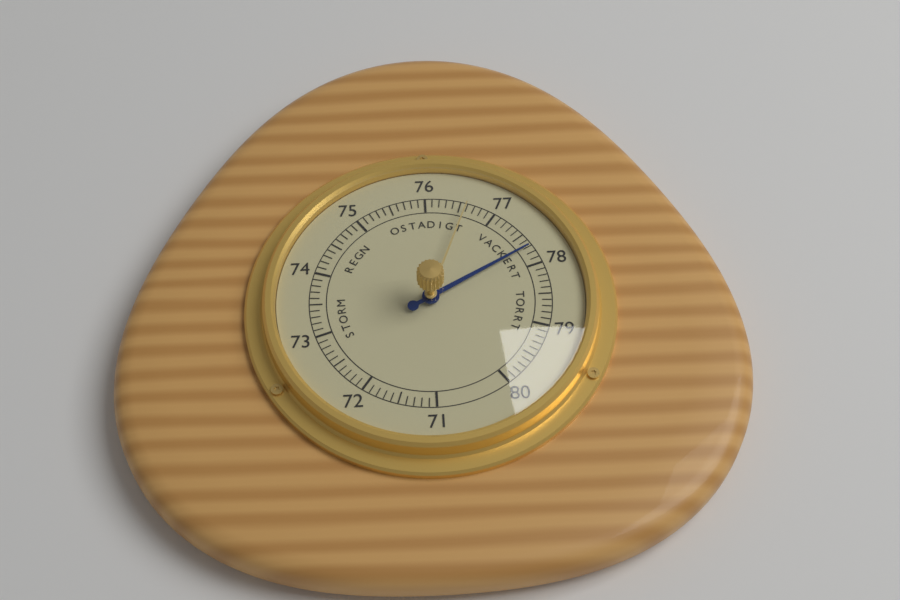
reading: 77.7 (no unit)
